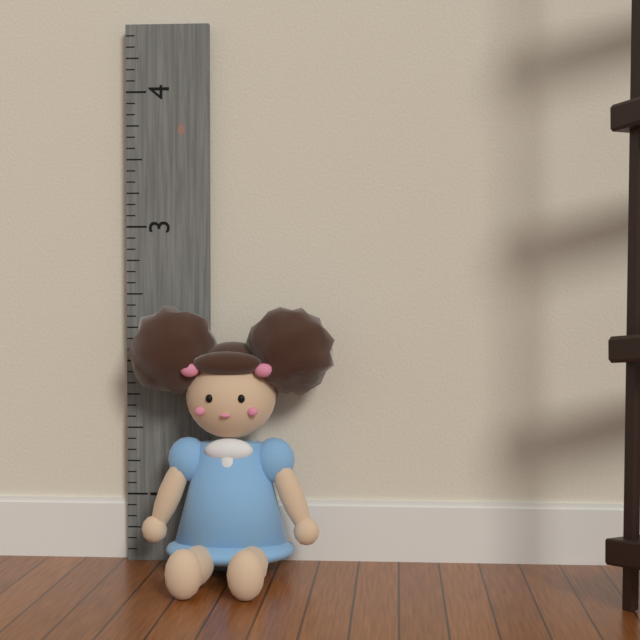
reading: 2.416667 (no unit)
